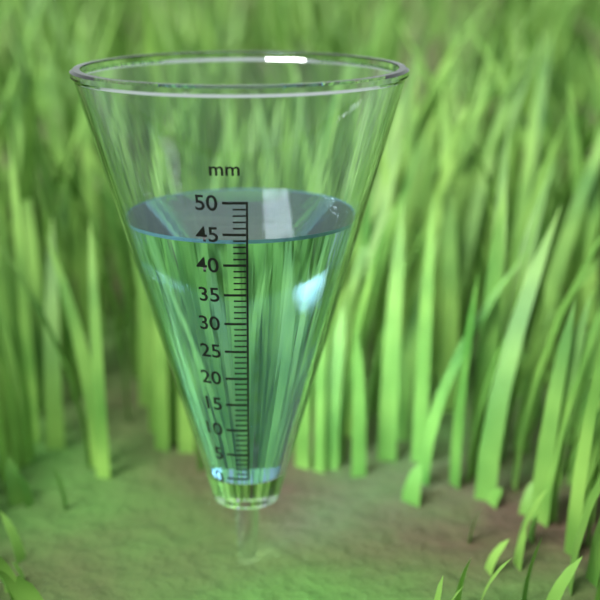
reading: 44 mm
